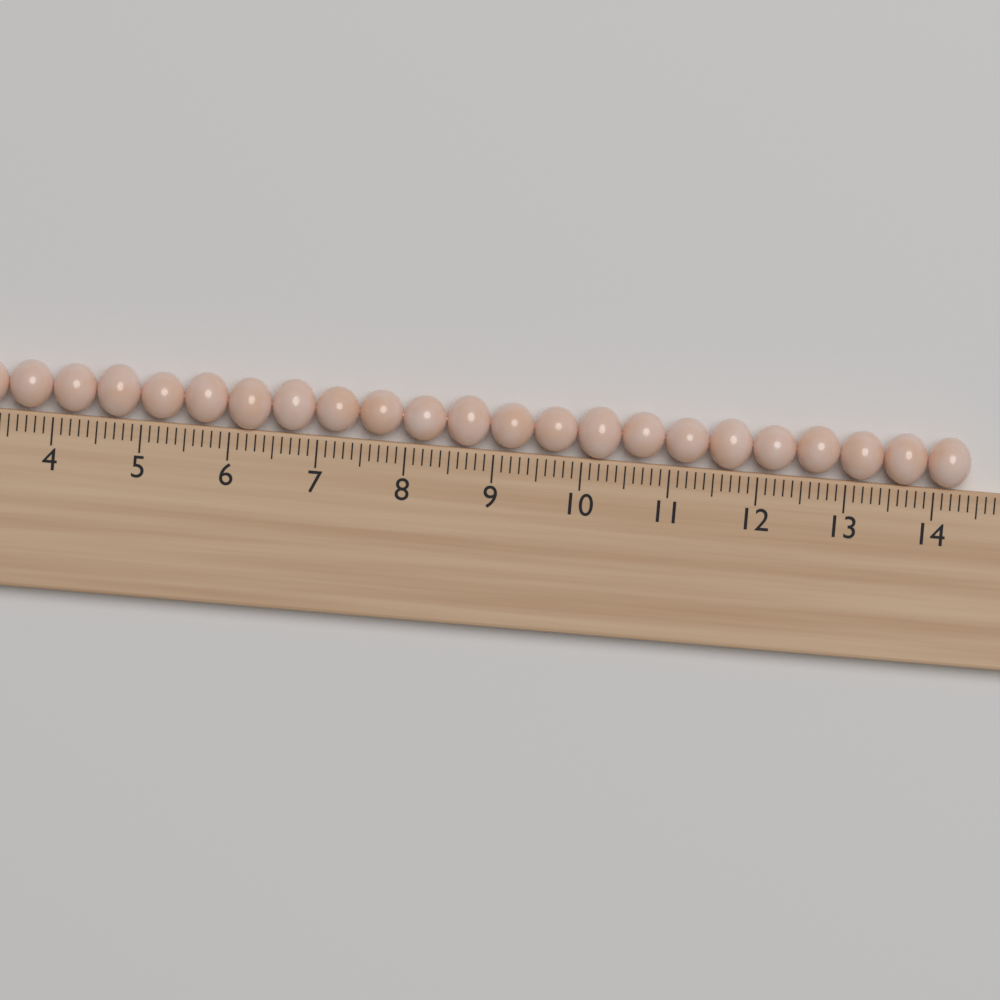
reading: 14.4 cm
